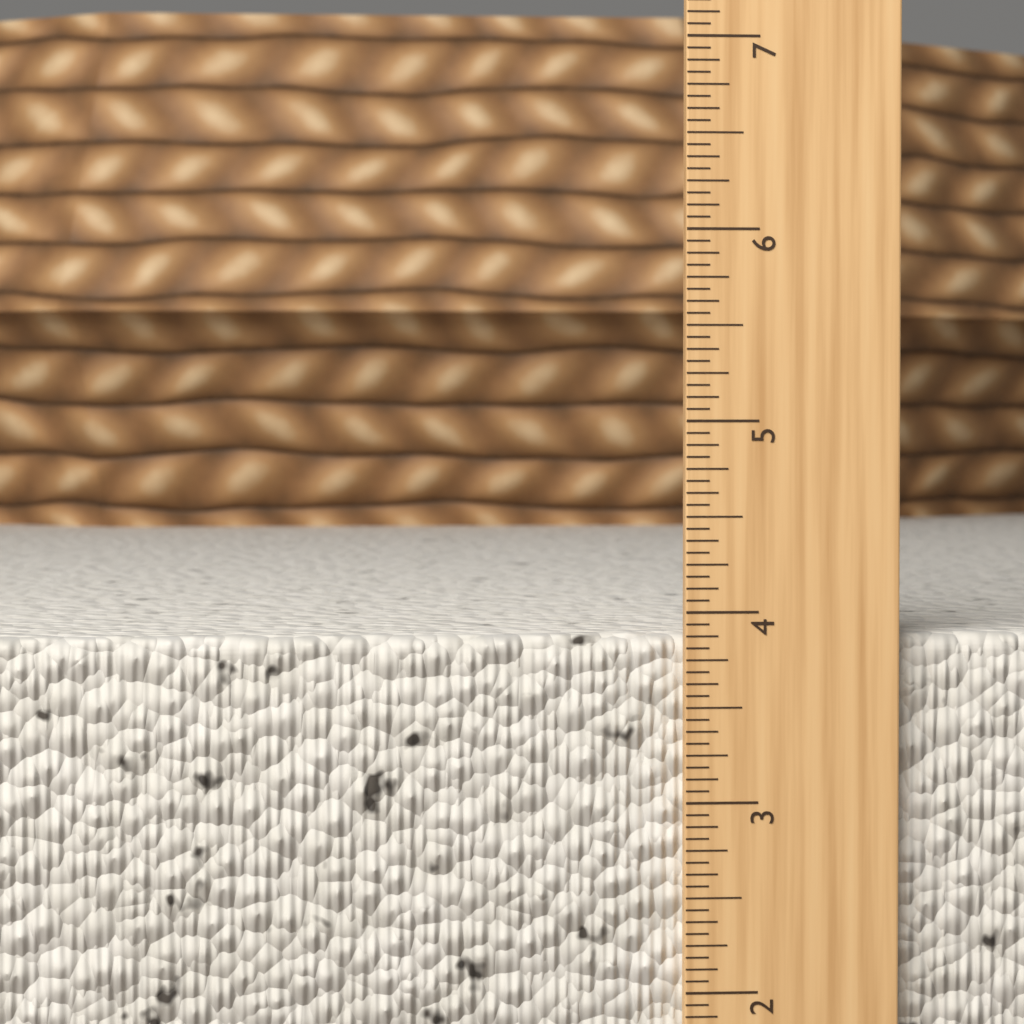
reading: 3.8750 in
